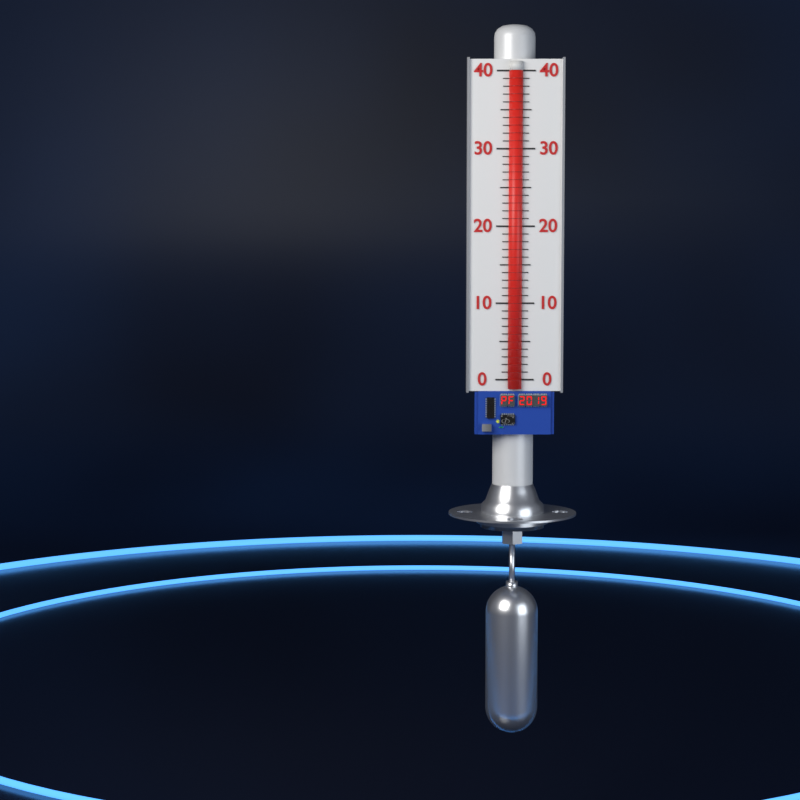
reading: 40 (no unit)
